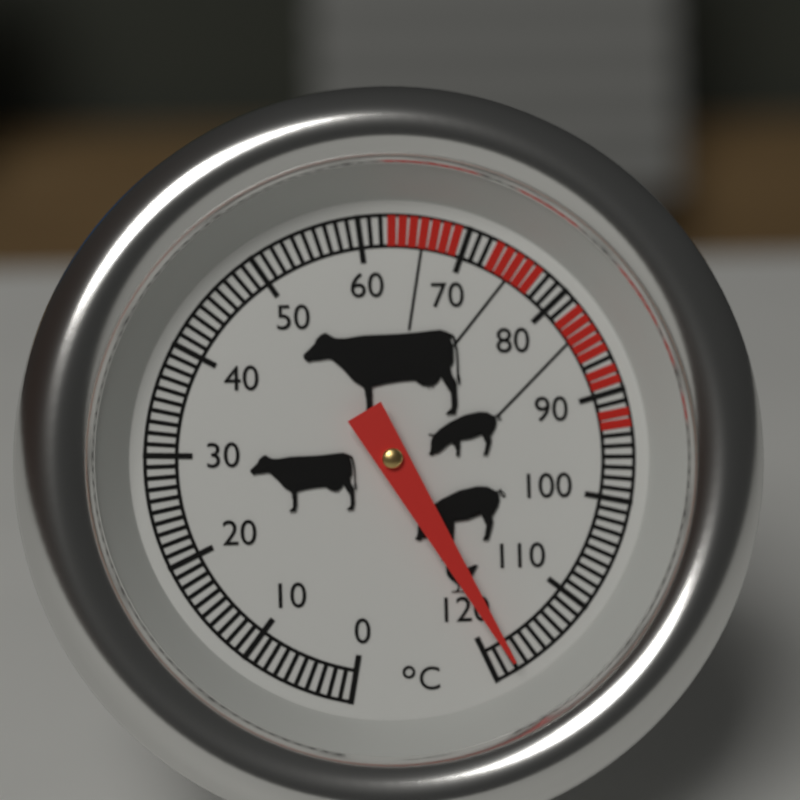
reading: 118 °C
